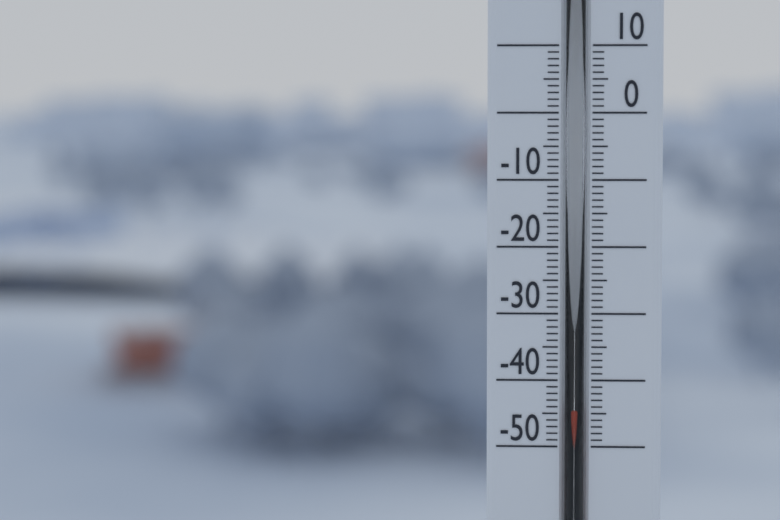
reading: -44 (no unit)
